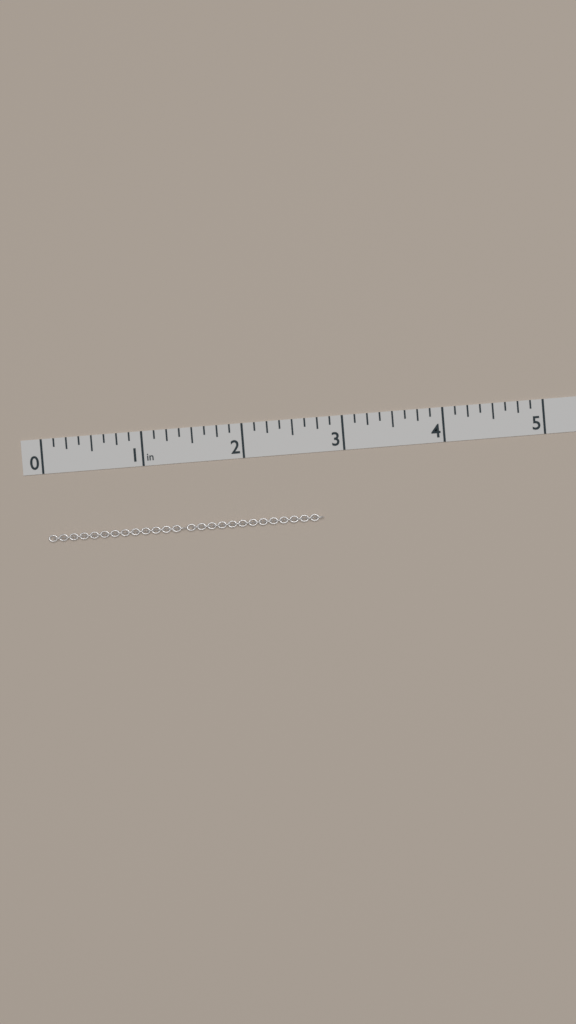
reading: 2.750 in
